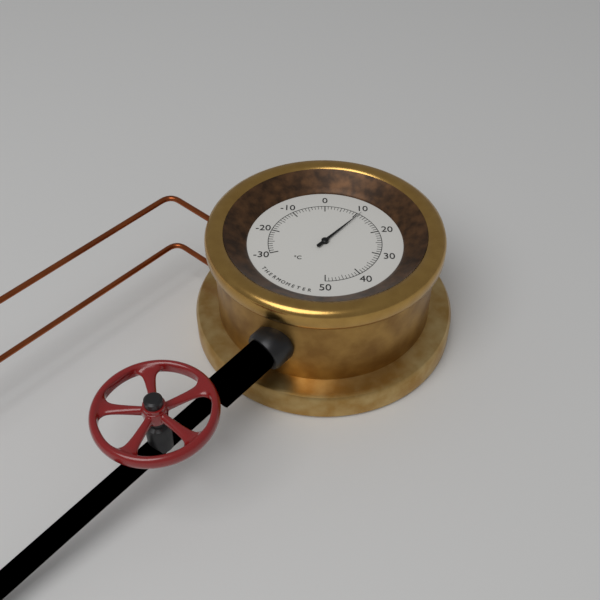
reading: 11 °C
